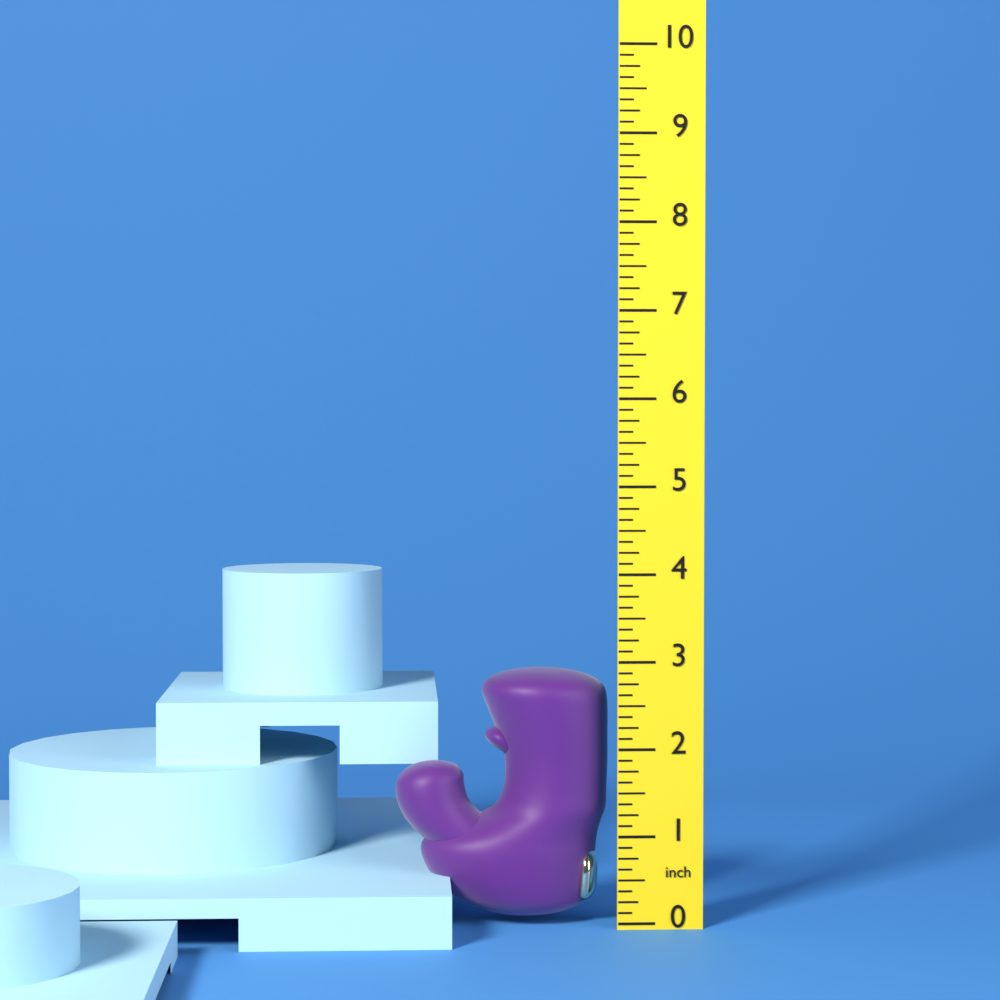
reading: 2.875 inch
